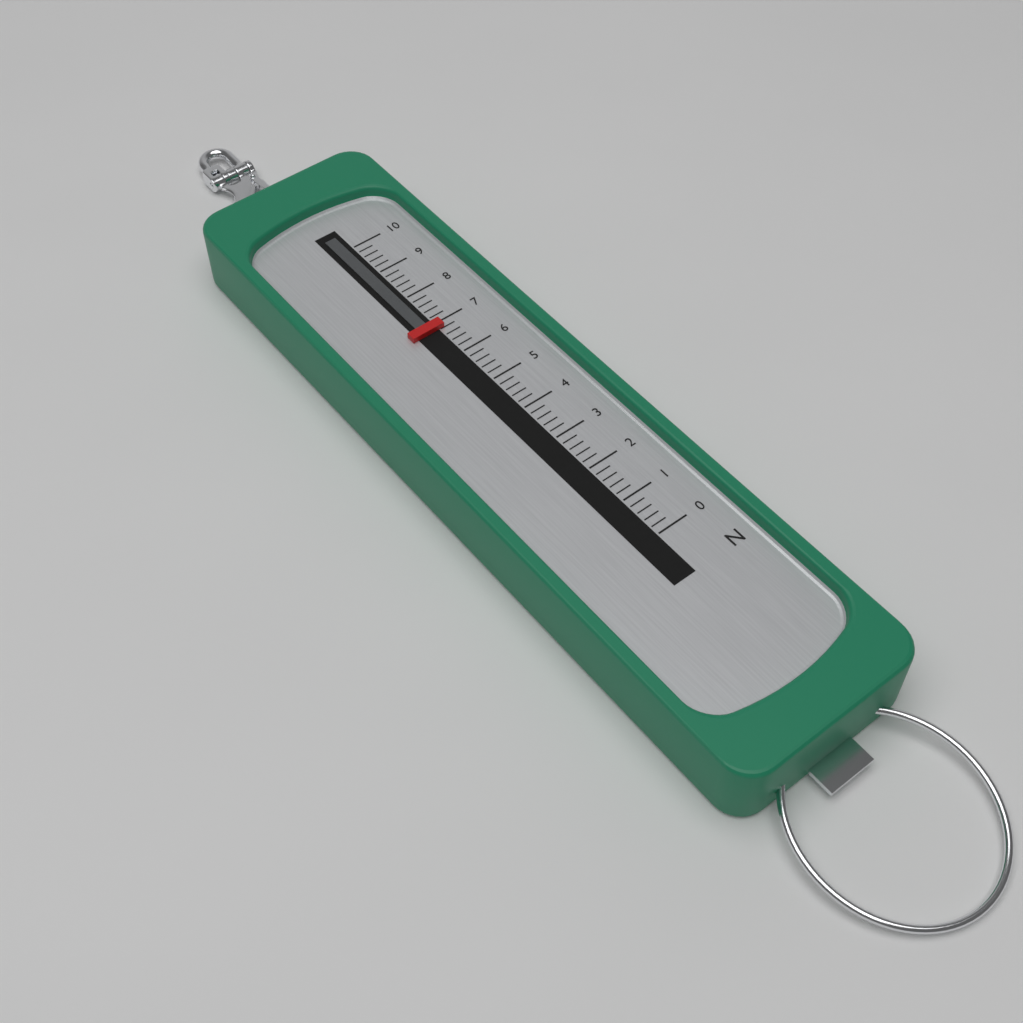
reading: 6.8 N
